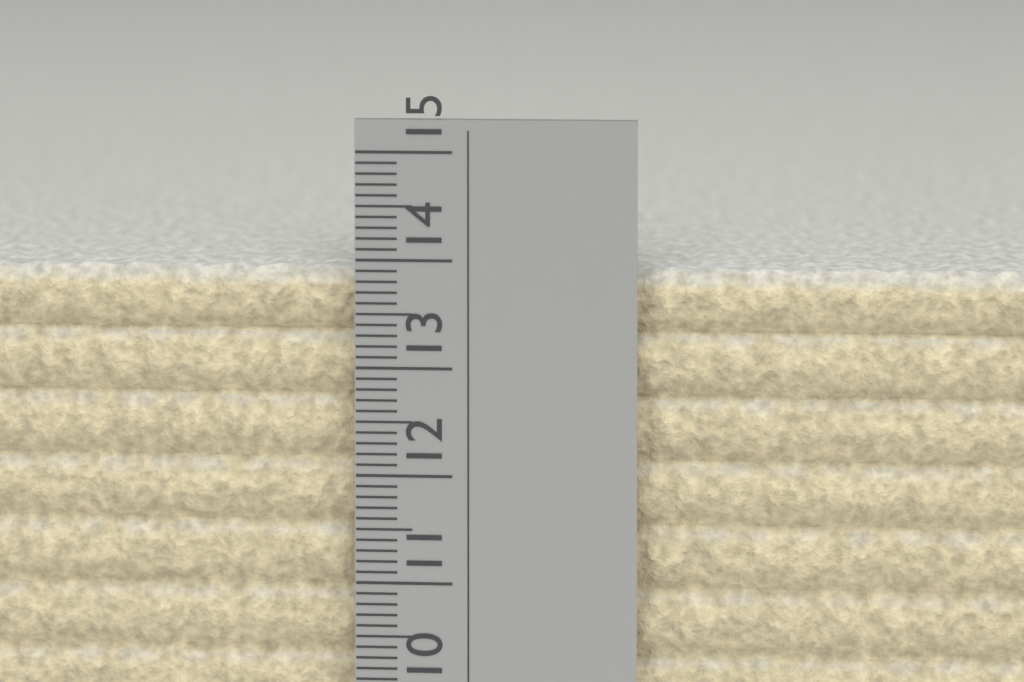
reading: 13.9 cm
